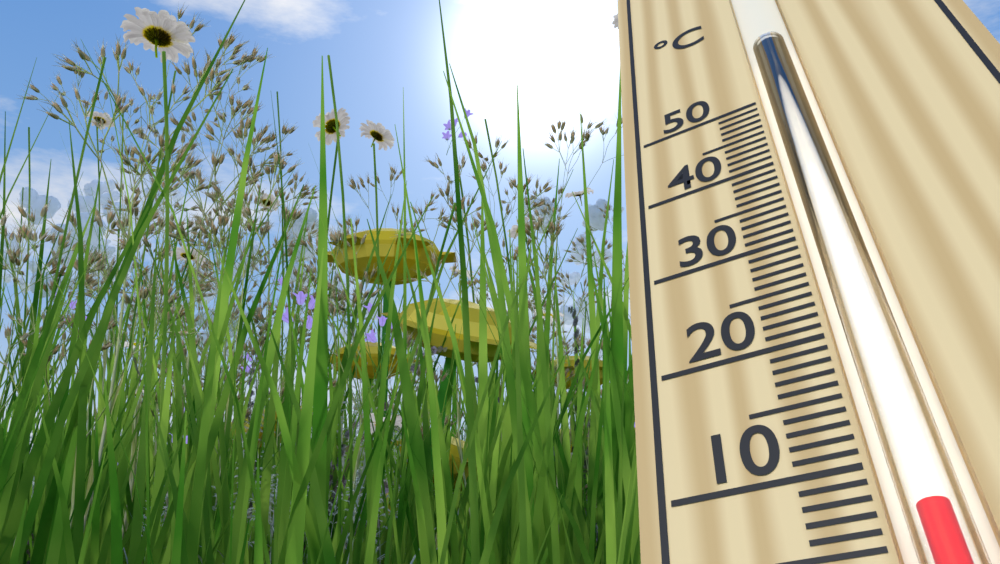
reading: 7 °C
